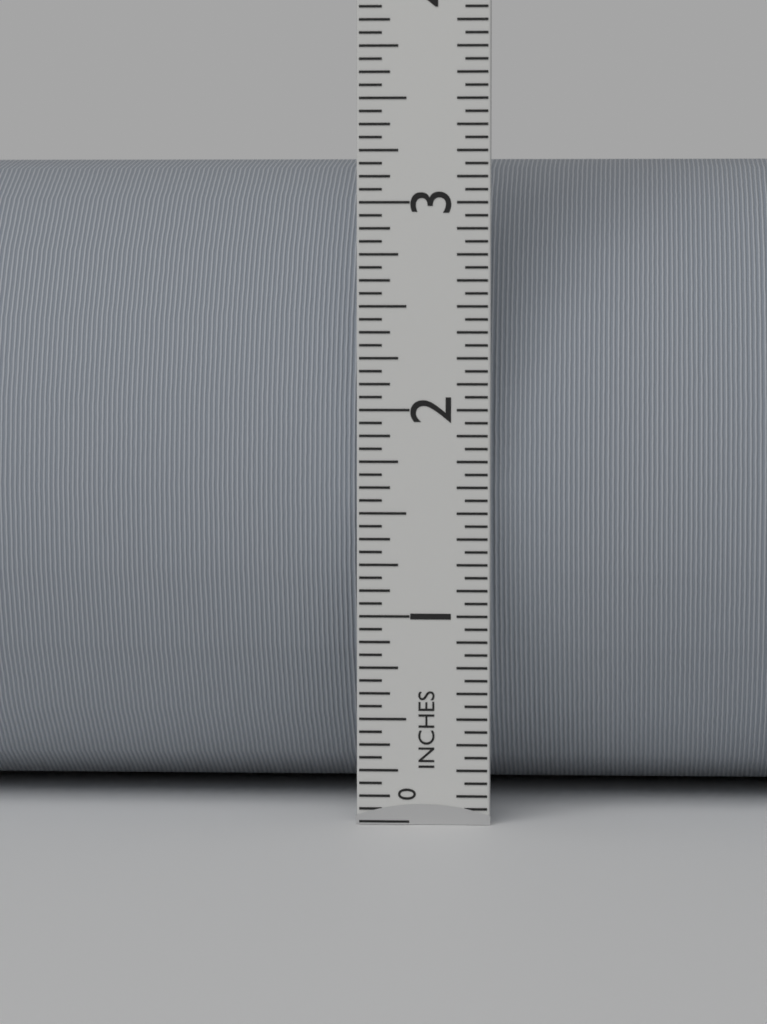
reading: 3.2500 in
